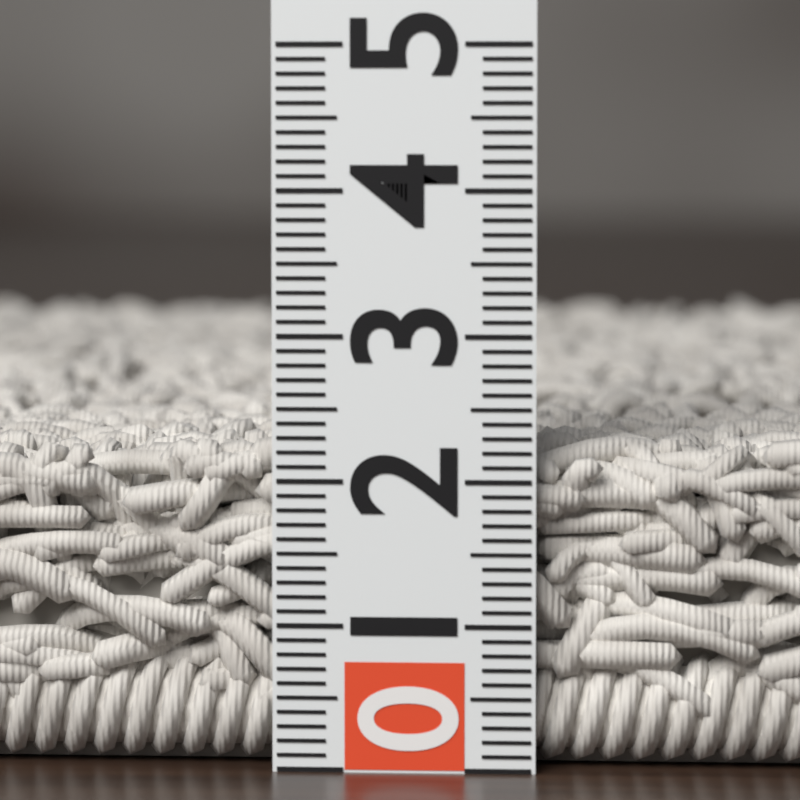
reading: 2.3 (no unit)
